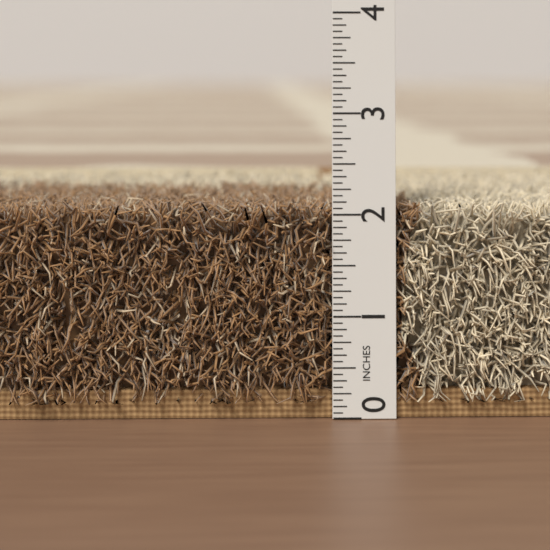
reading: 2.1250 in
